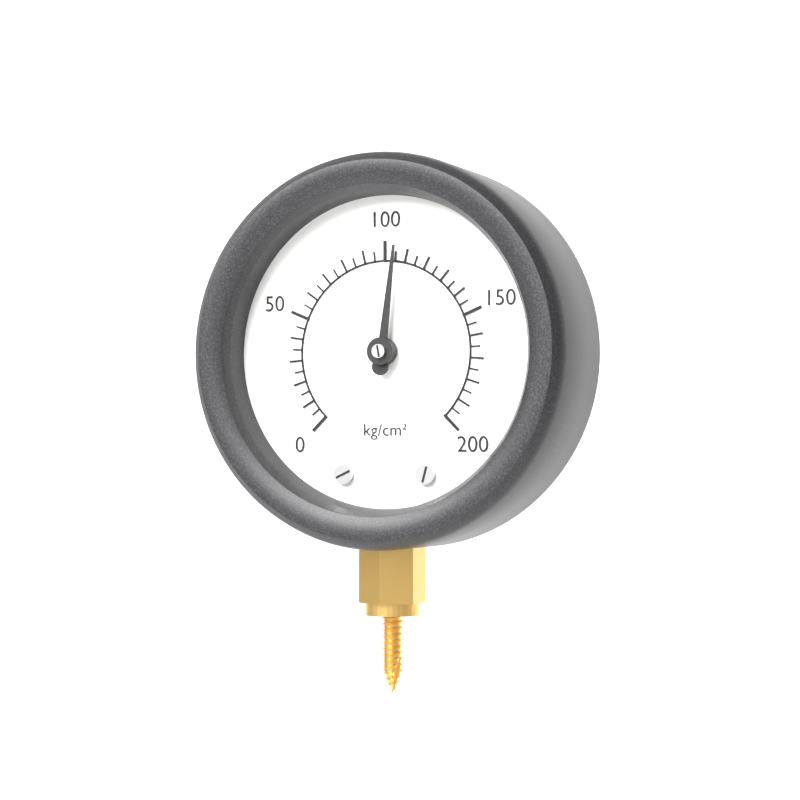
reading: 105 kg/cm²
